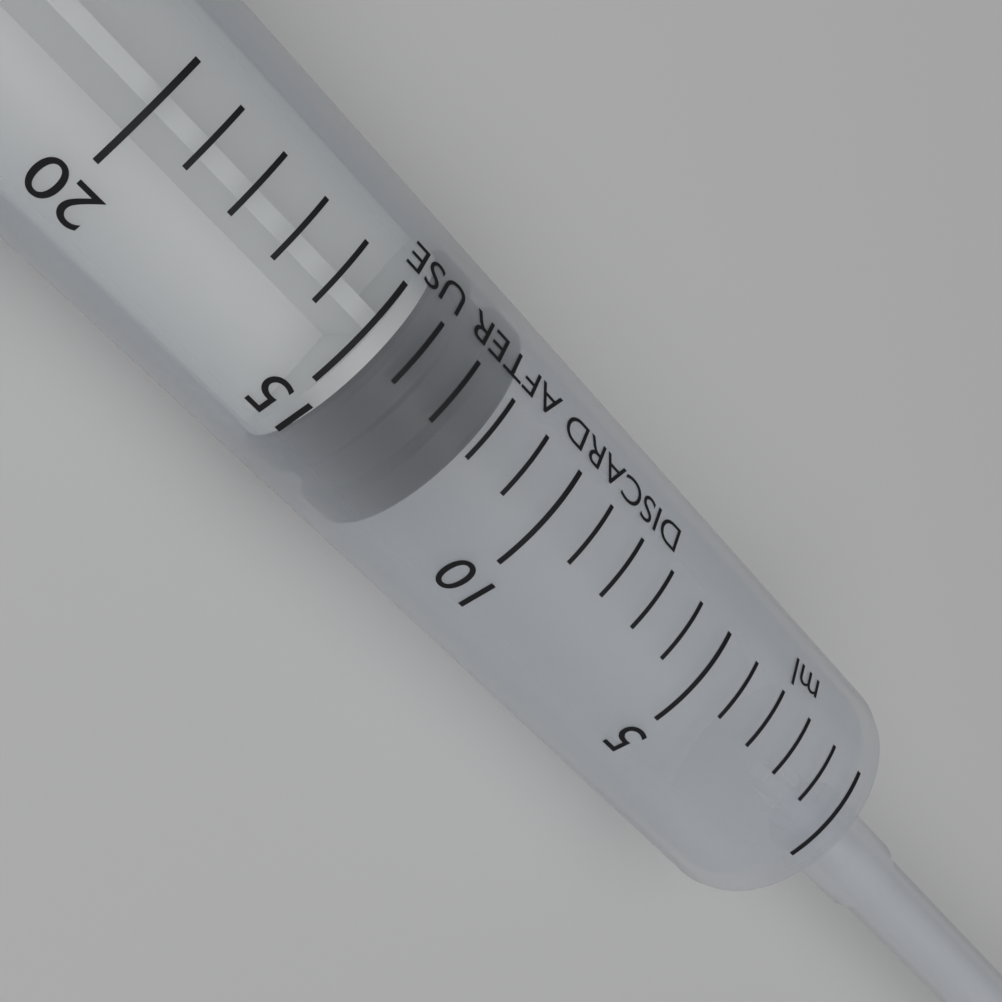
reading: 12 ml
